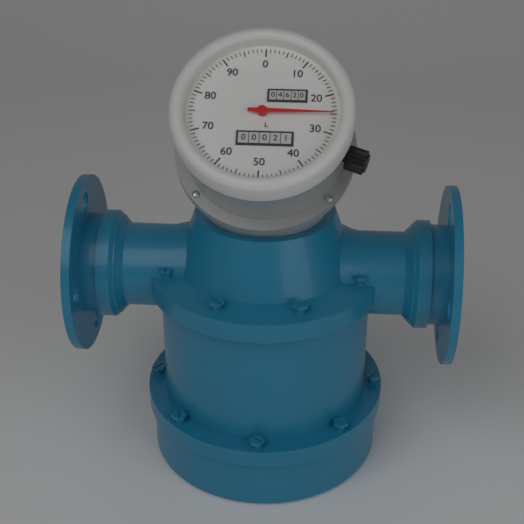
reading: 25 L
